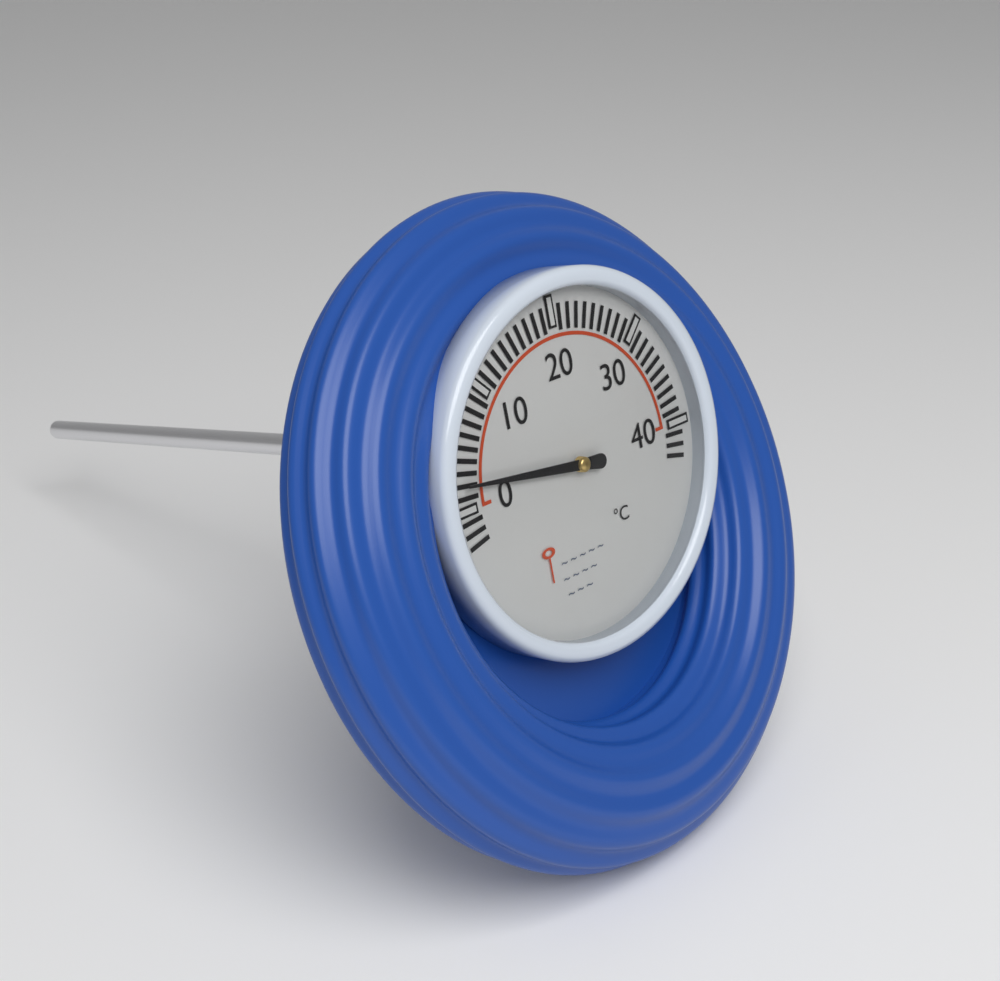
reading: 2 °C
